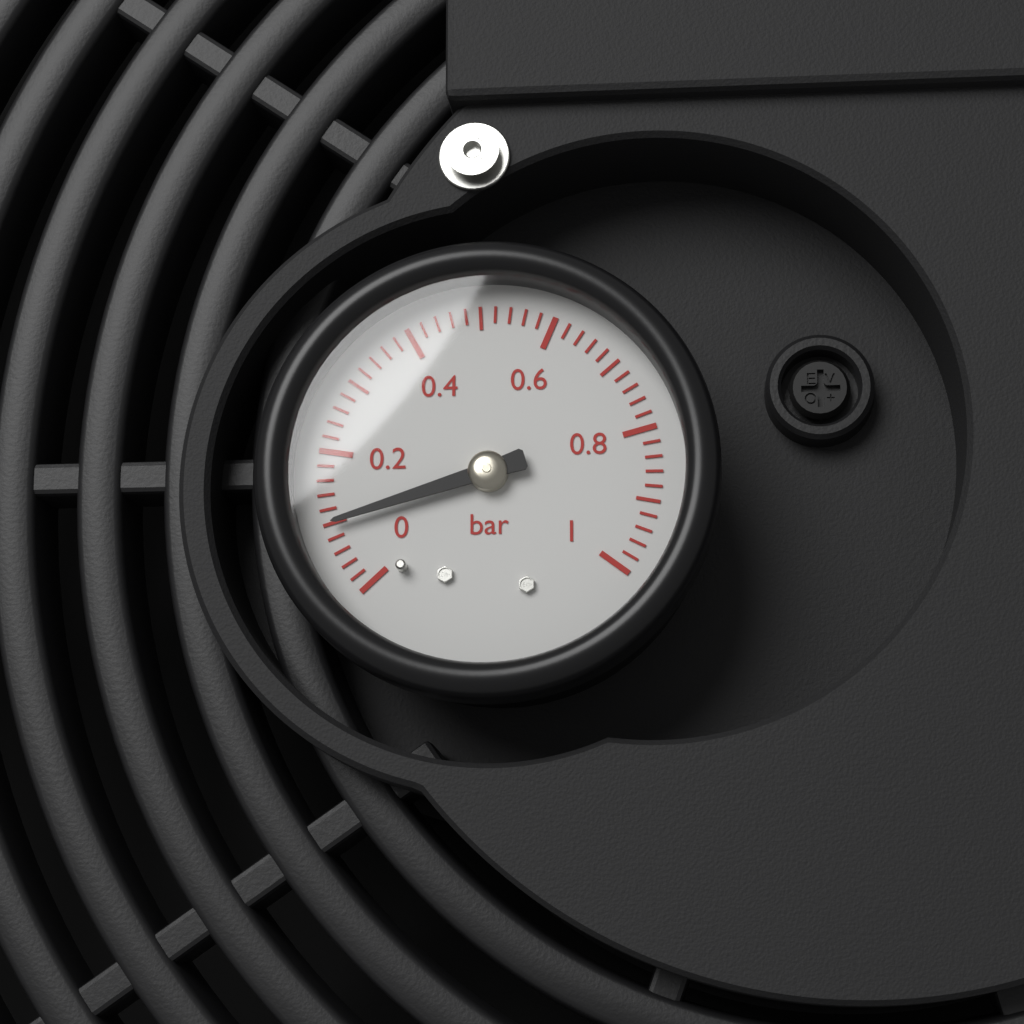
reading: 0.10 bar
